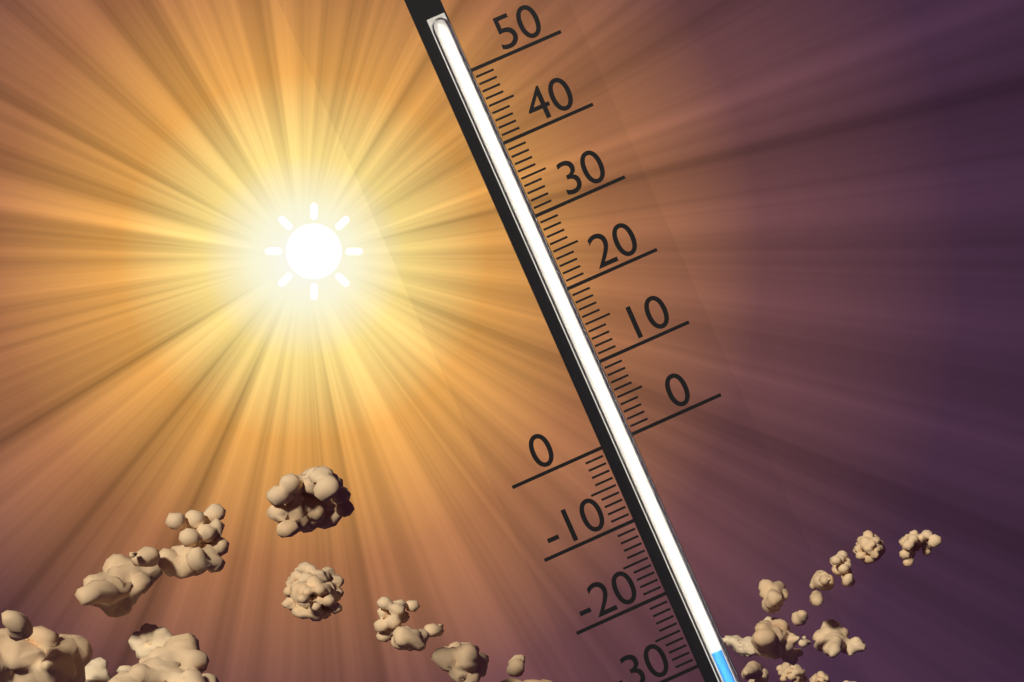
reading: -29 (no unit)
